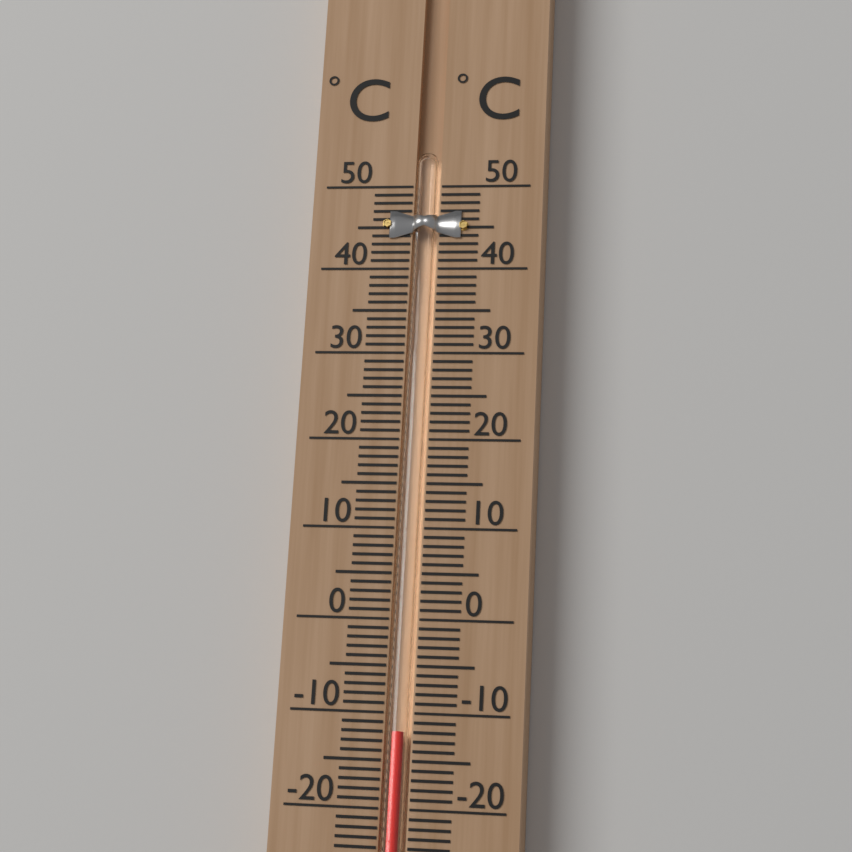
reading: -12 °C
